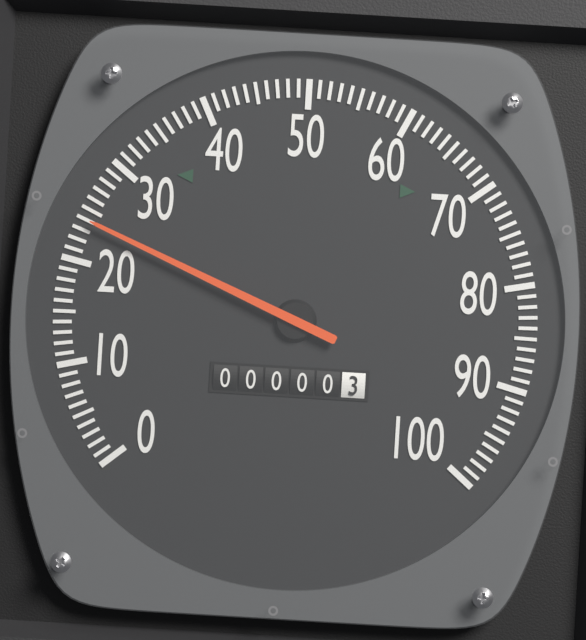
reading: 24 (no unit)
